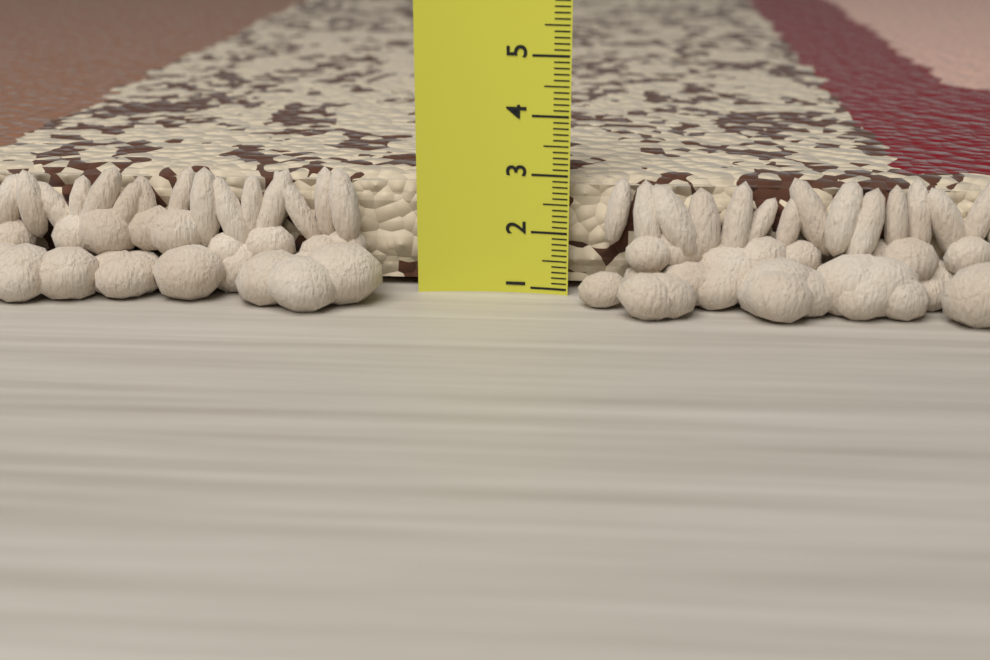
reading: 2.9 (no unit)
